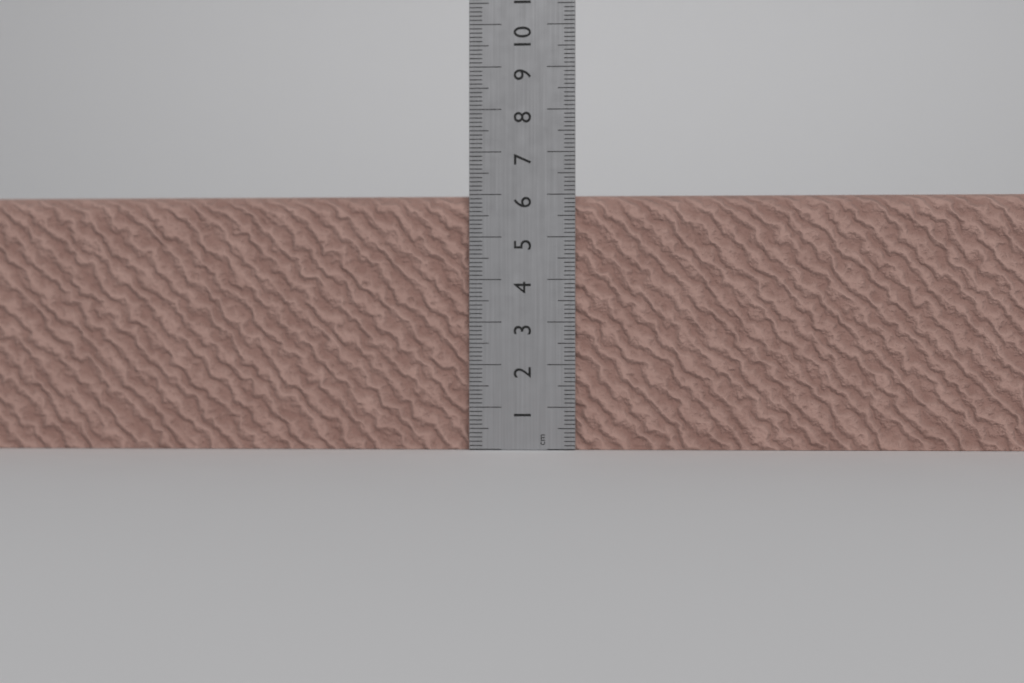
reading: 6.0 cm
